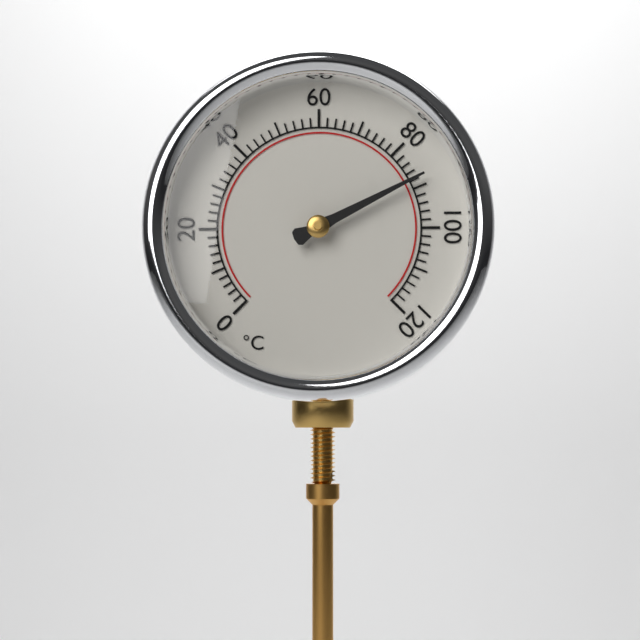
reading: 88 °C
